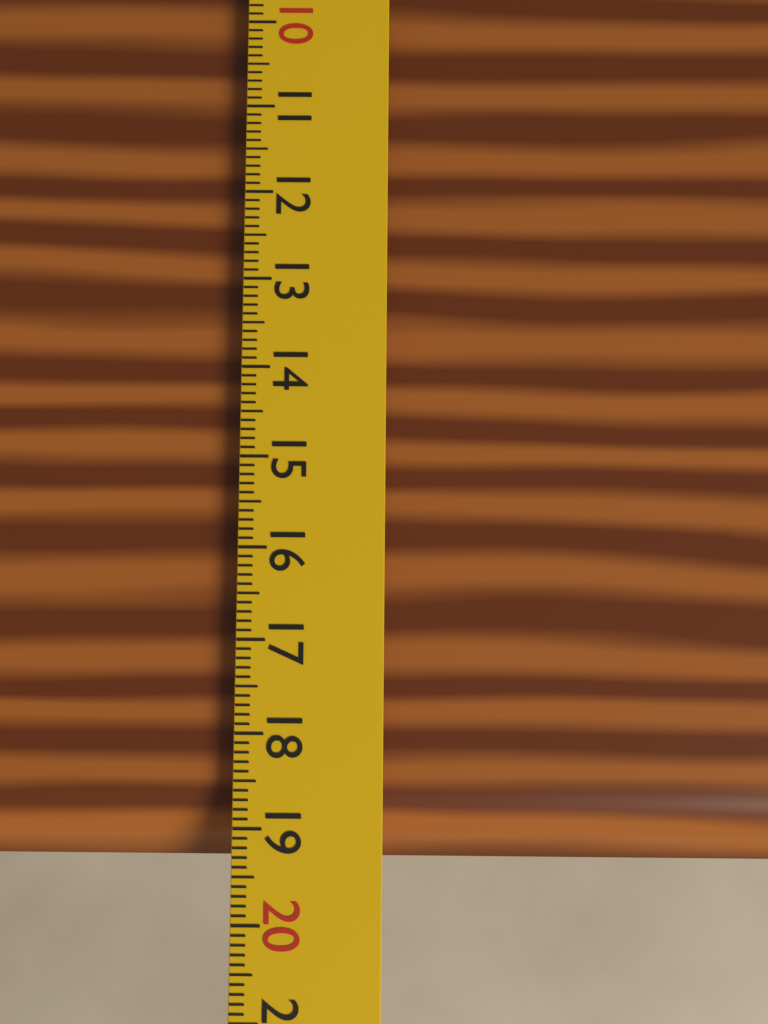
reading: 19.4 cm
